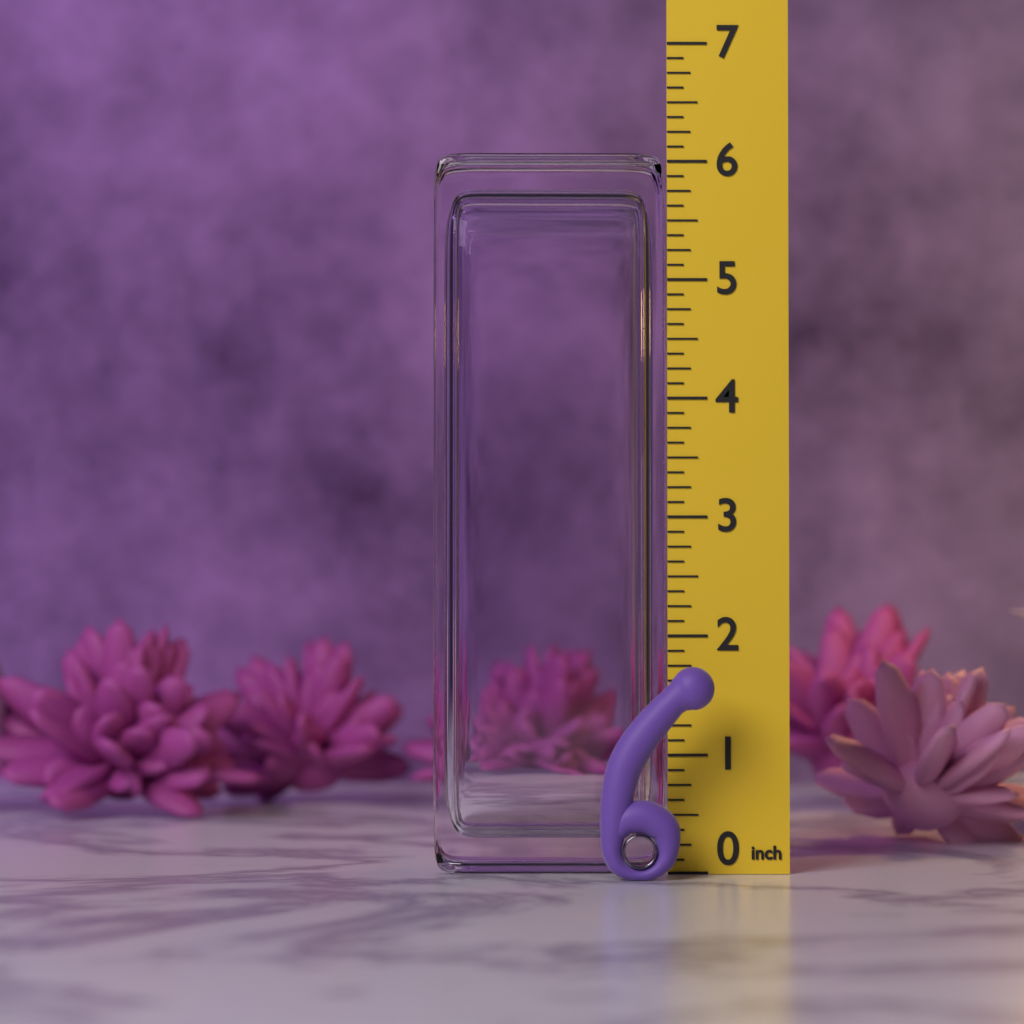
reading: 1.750 in
